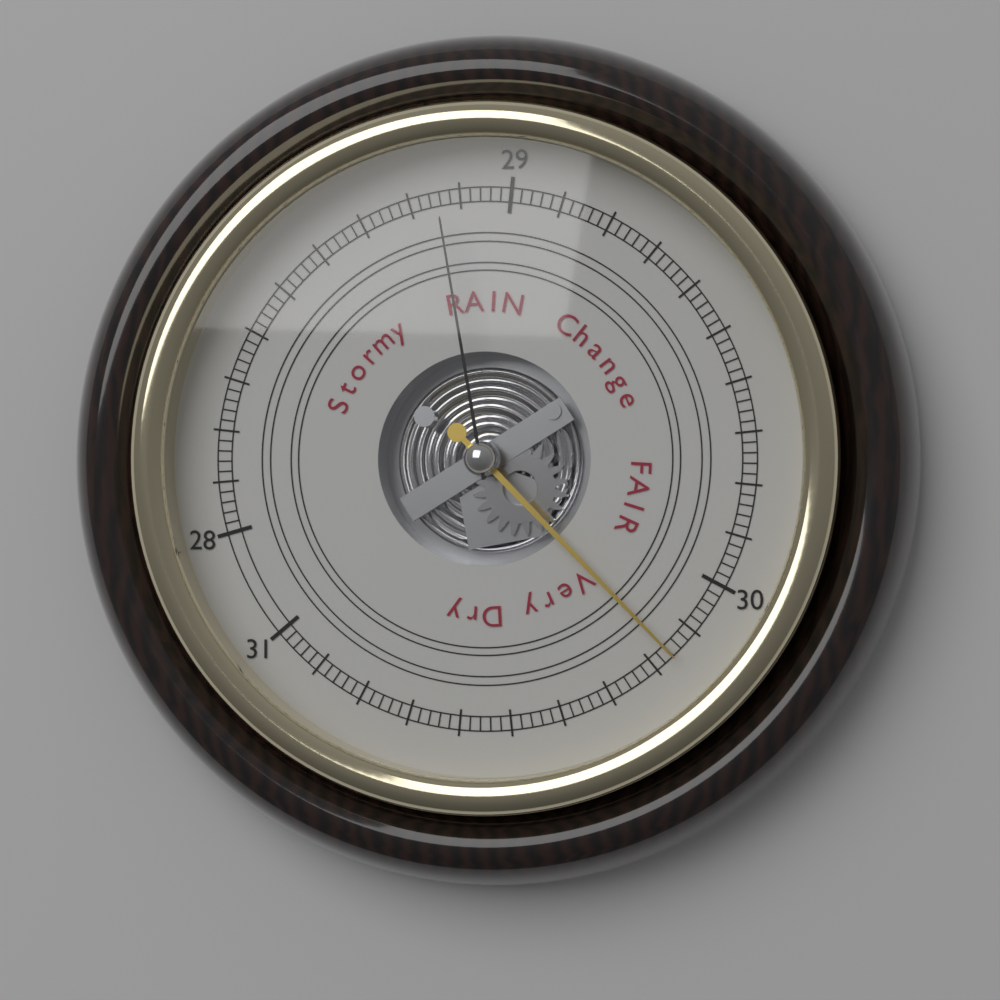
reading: 30.16 (no unit)
